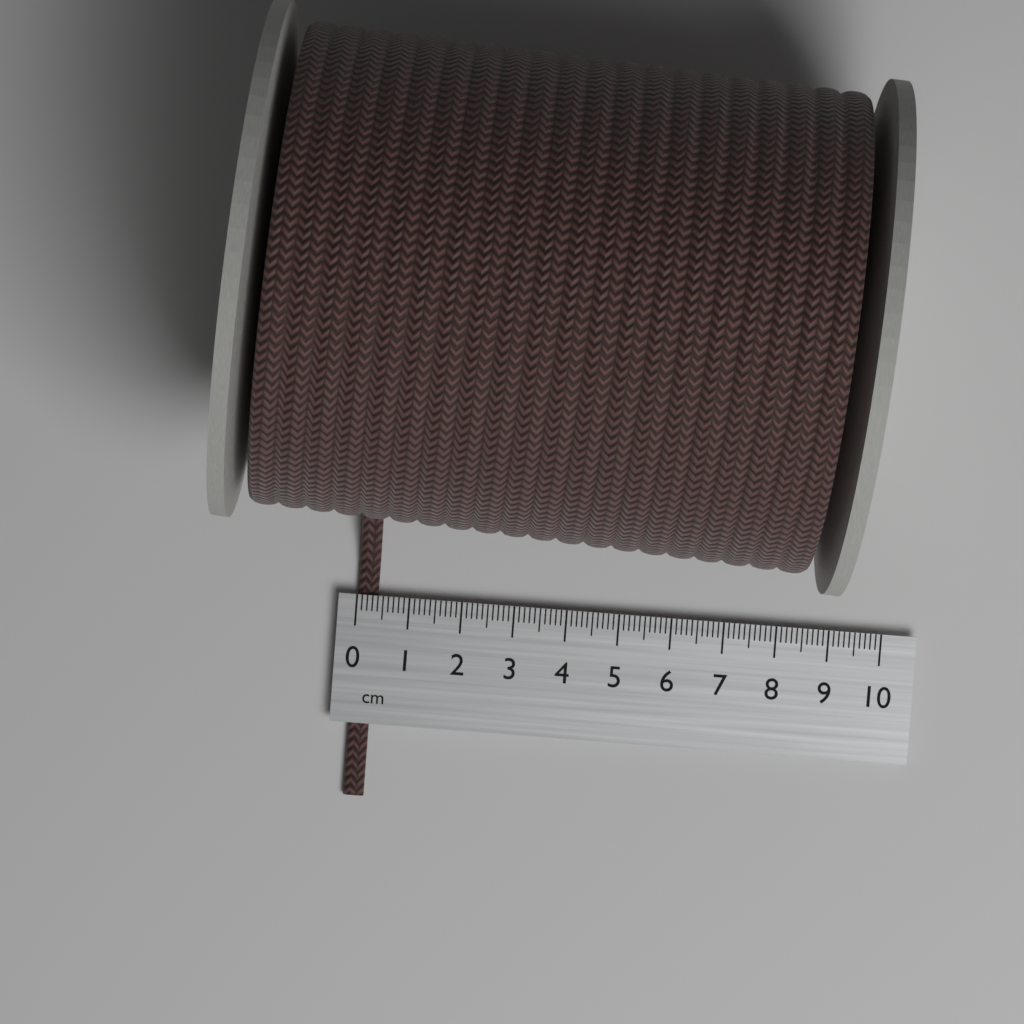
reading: 0.4 cm
